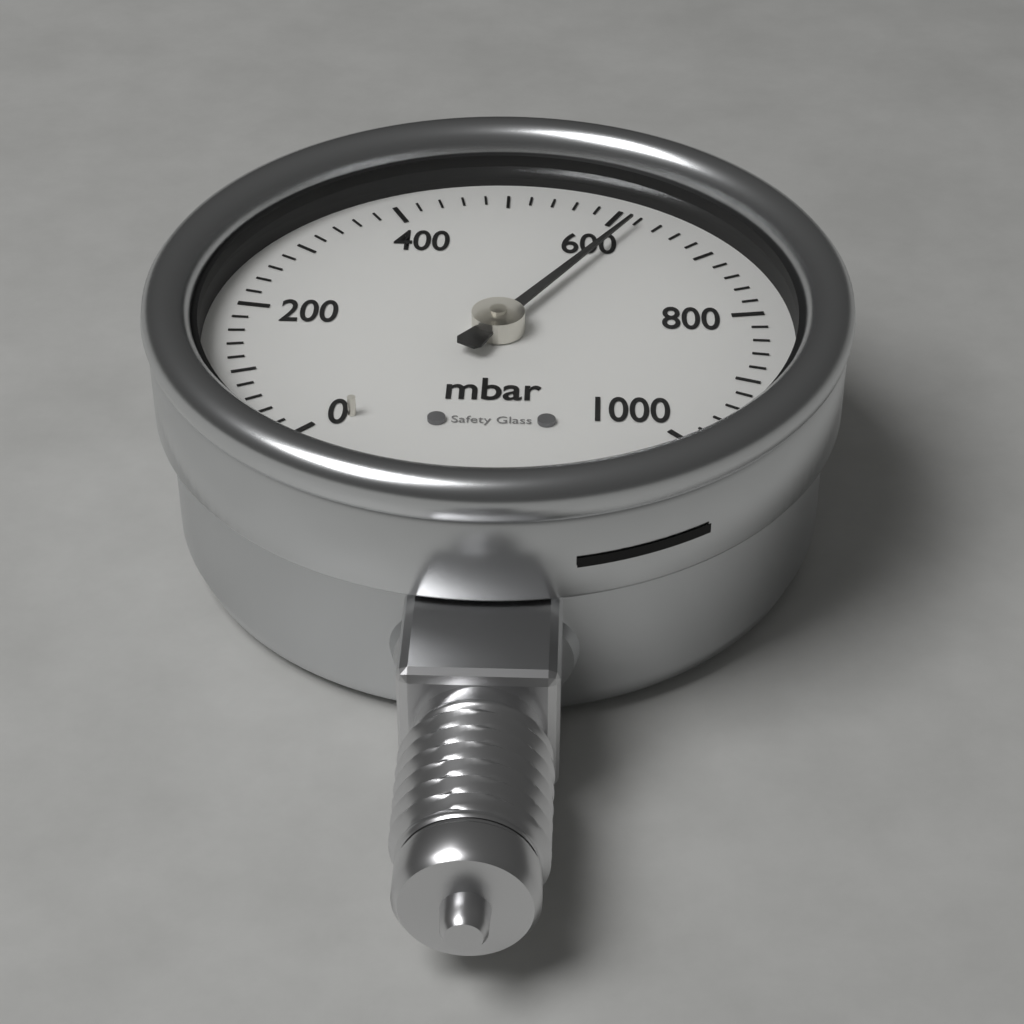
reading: 620 mbar
